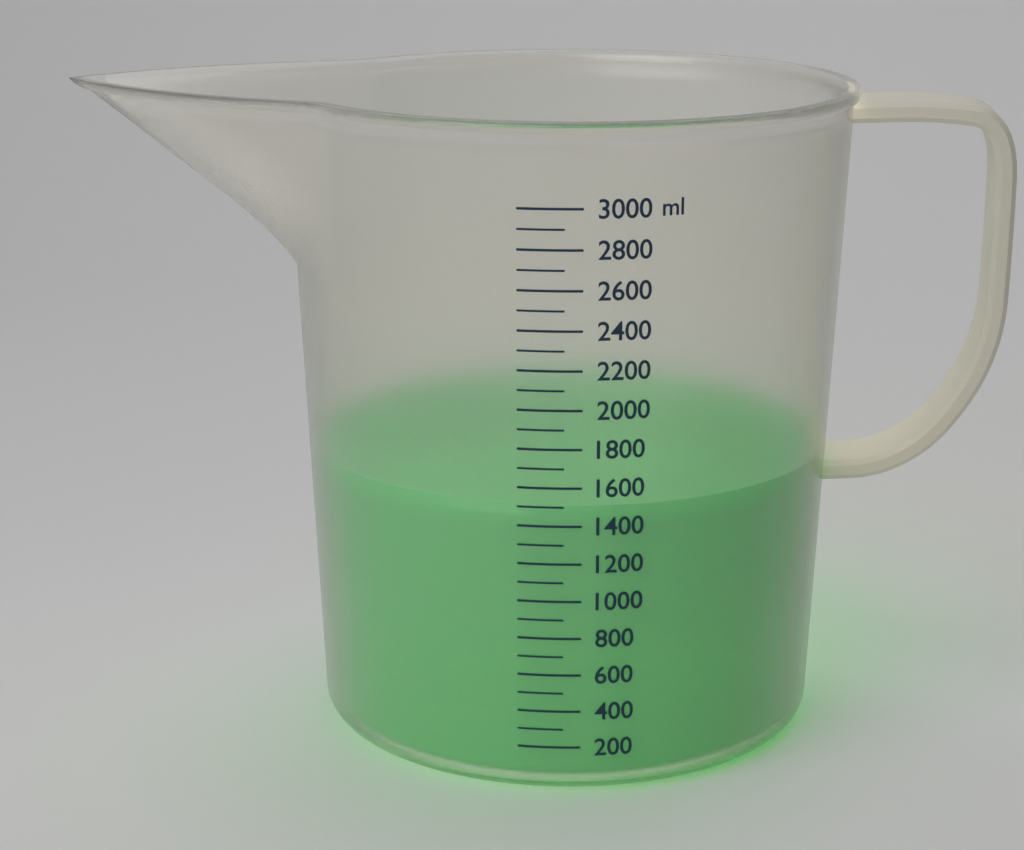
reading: 1500 ml
